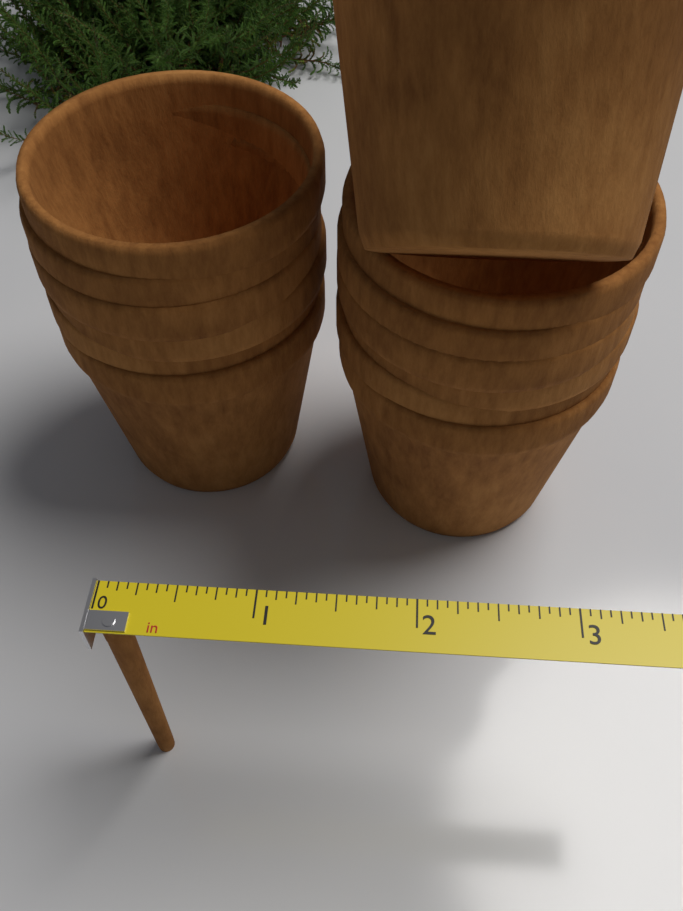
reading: 0.1875 in
